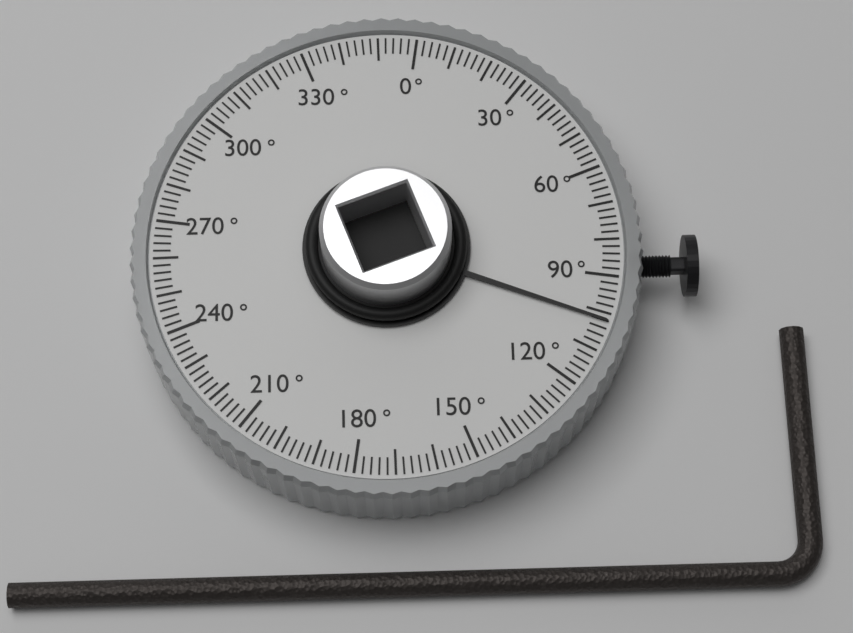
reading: 102 °
